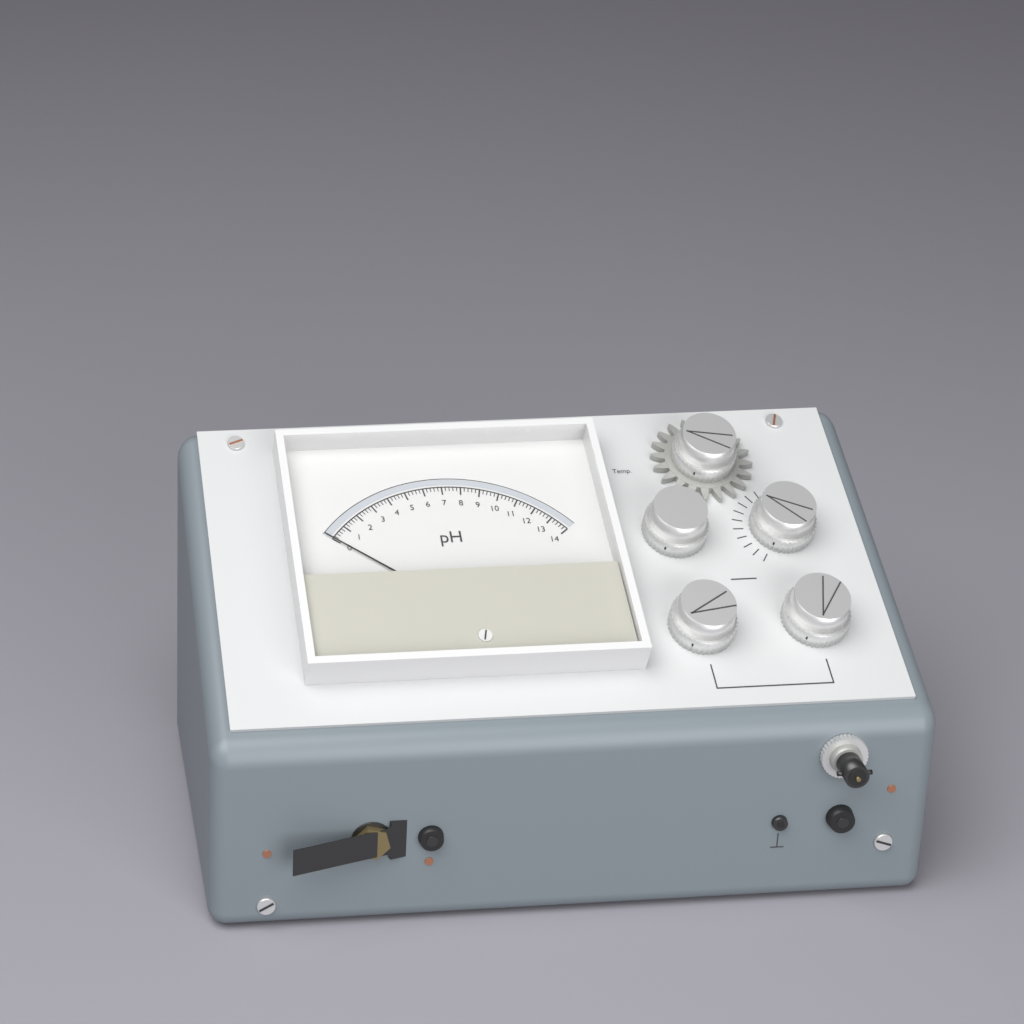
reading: 0.0 pH
